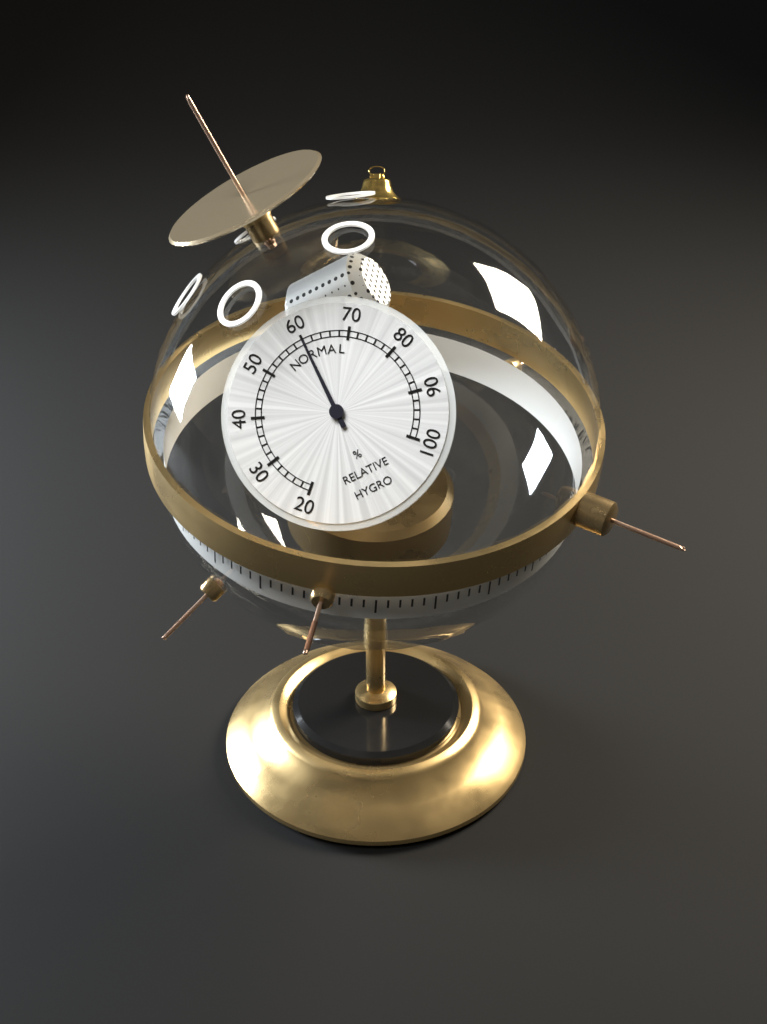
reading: 60 %
